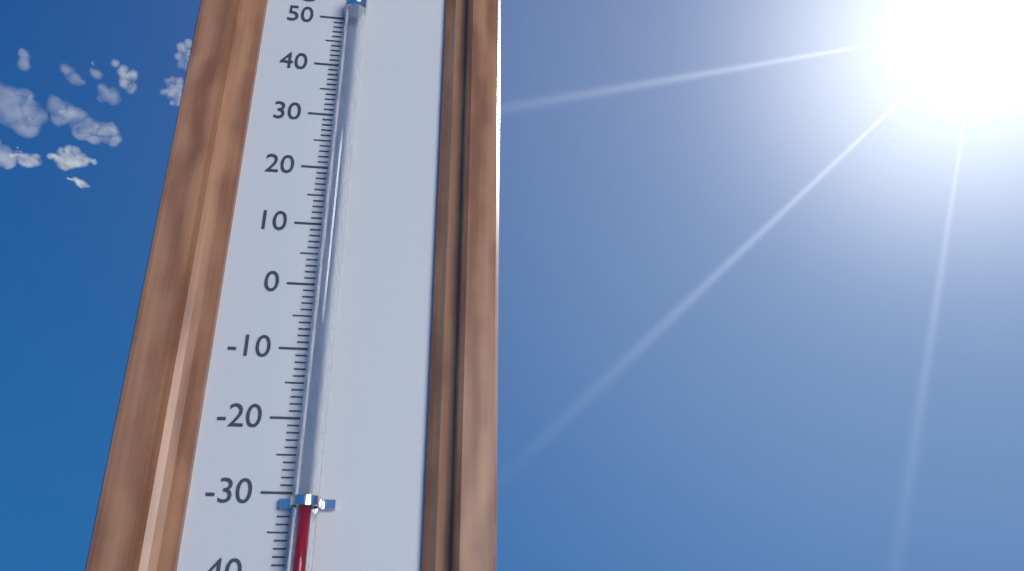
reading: -31 °C
